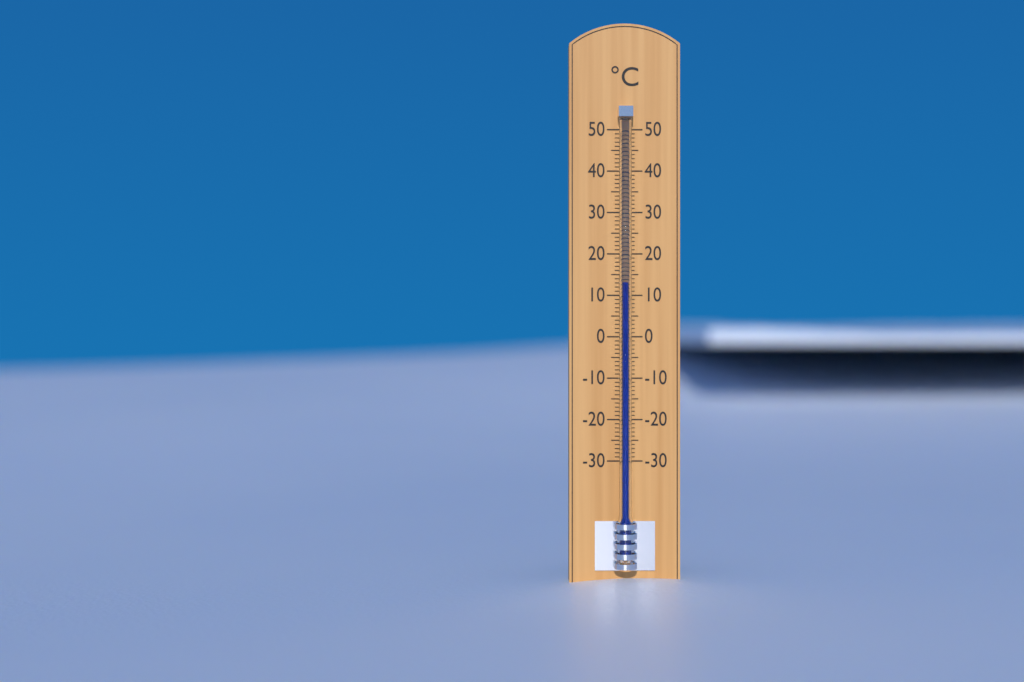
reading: 13 °C
